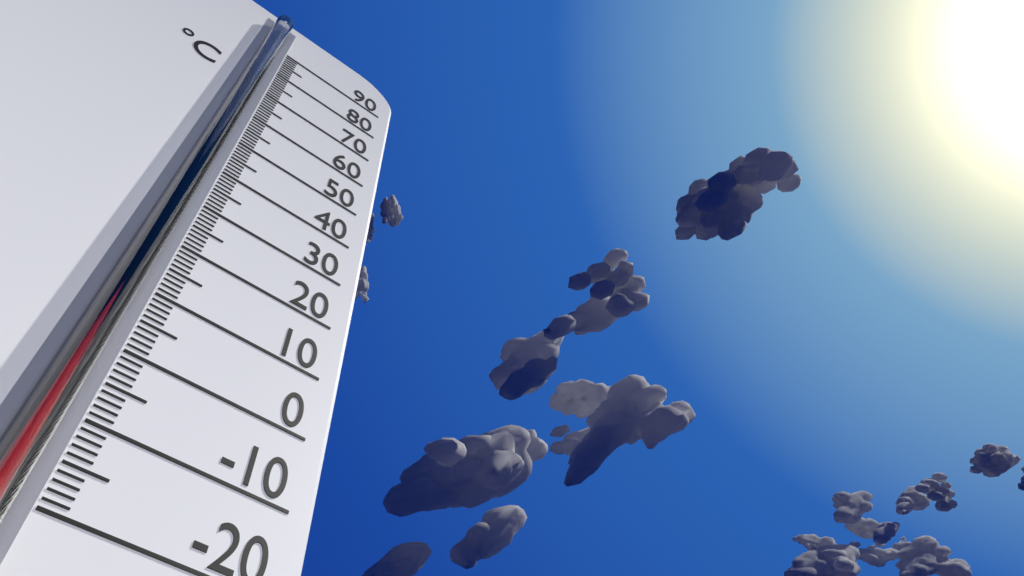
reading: 24 °C
